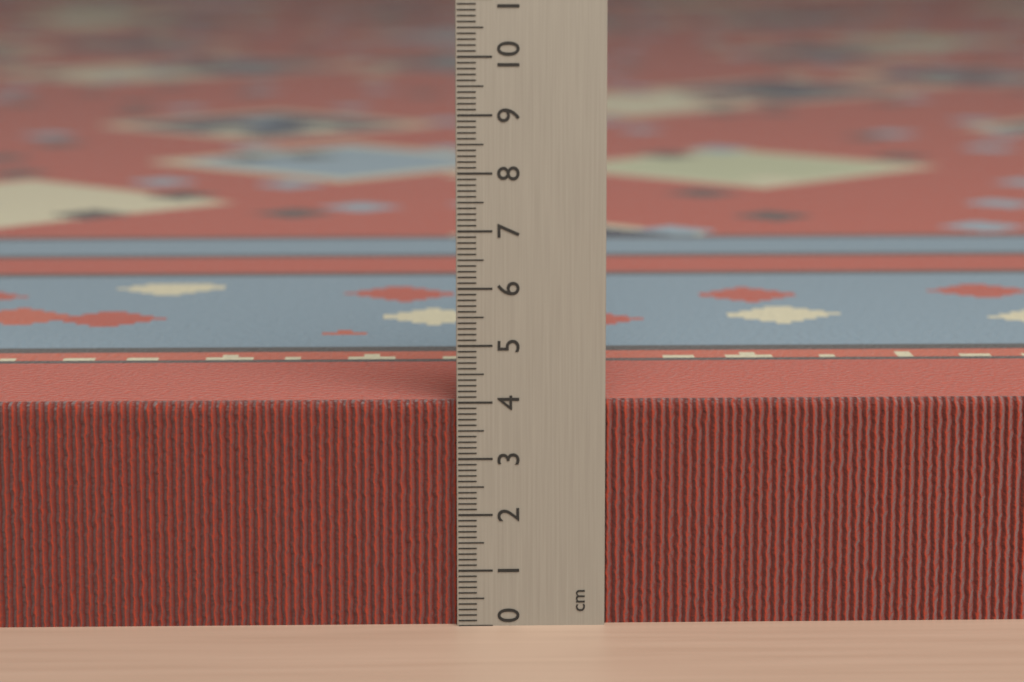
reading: 4.0 cm
